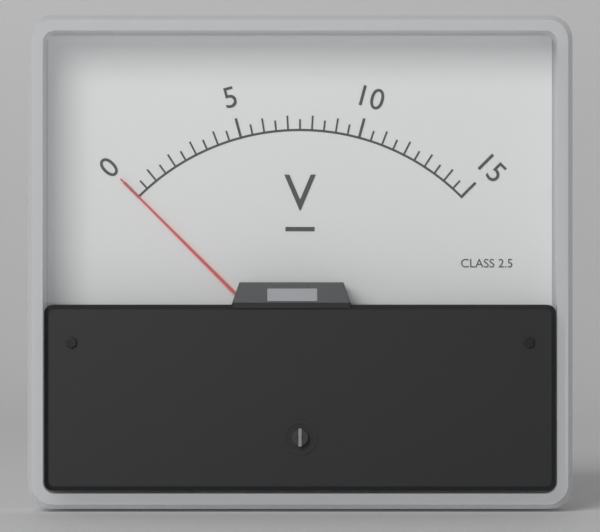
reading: 0.0 V
